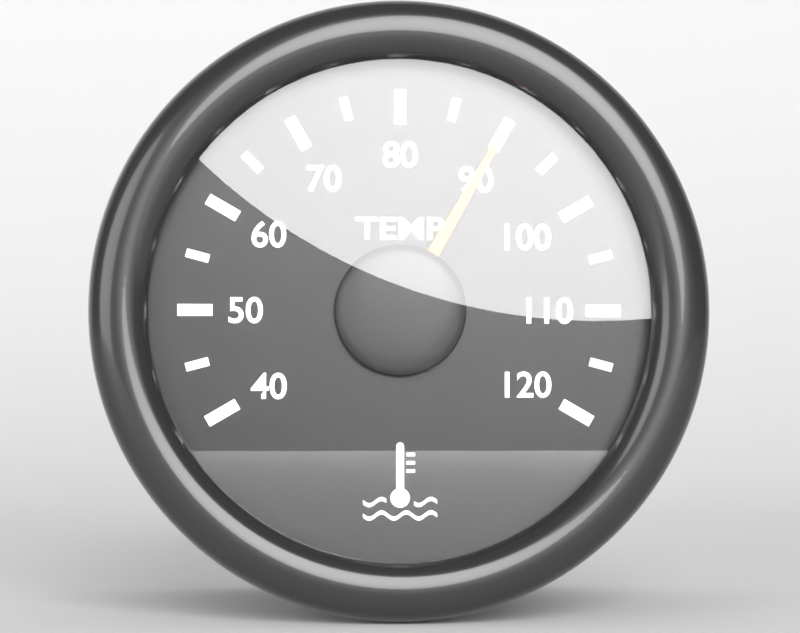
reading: 90 °C
